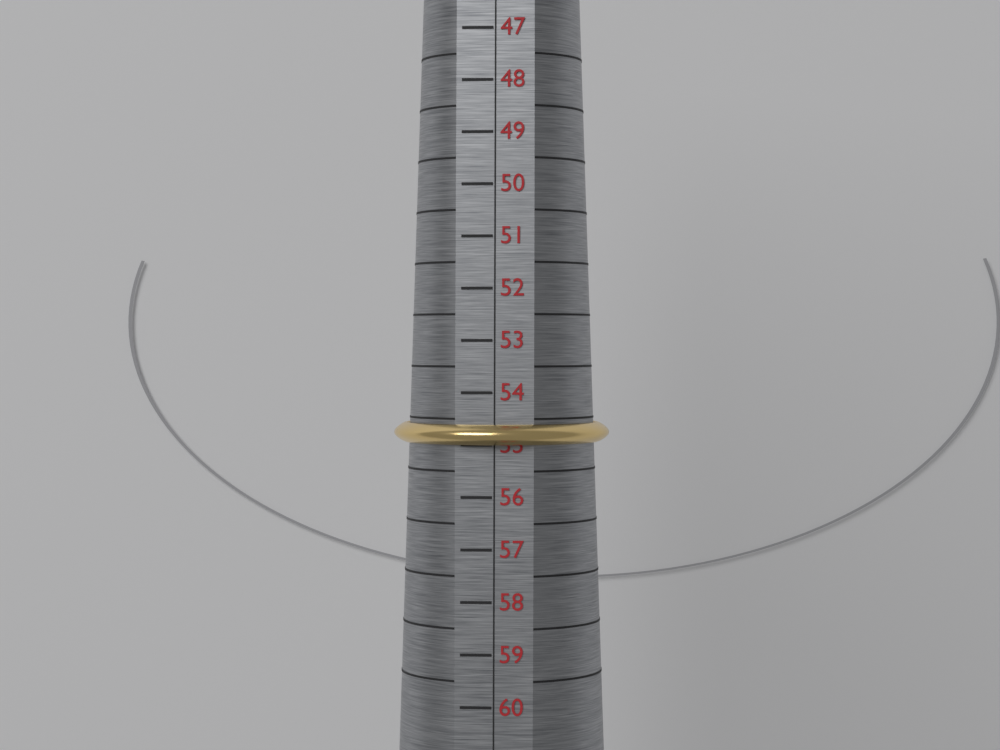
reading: 55.0 (no unit)
